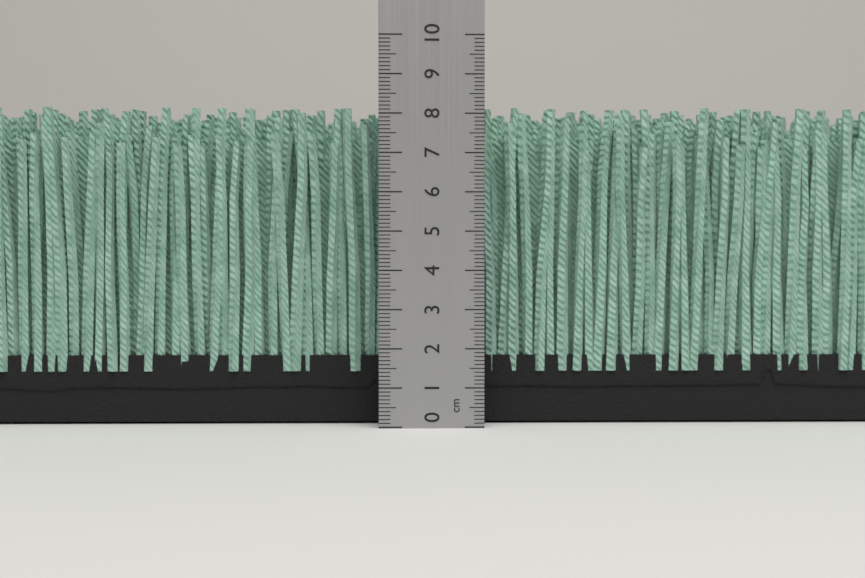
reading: 8.2 cm
